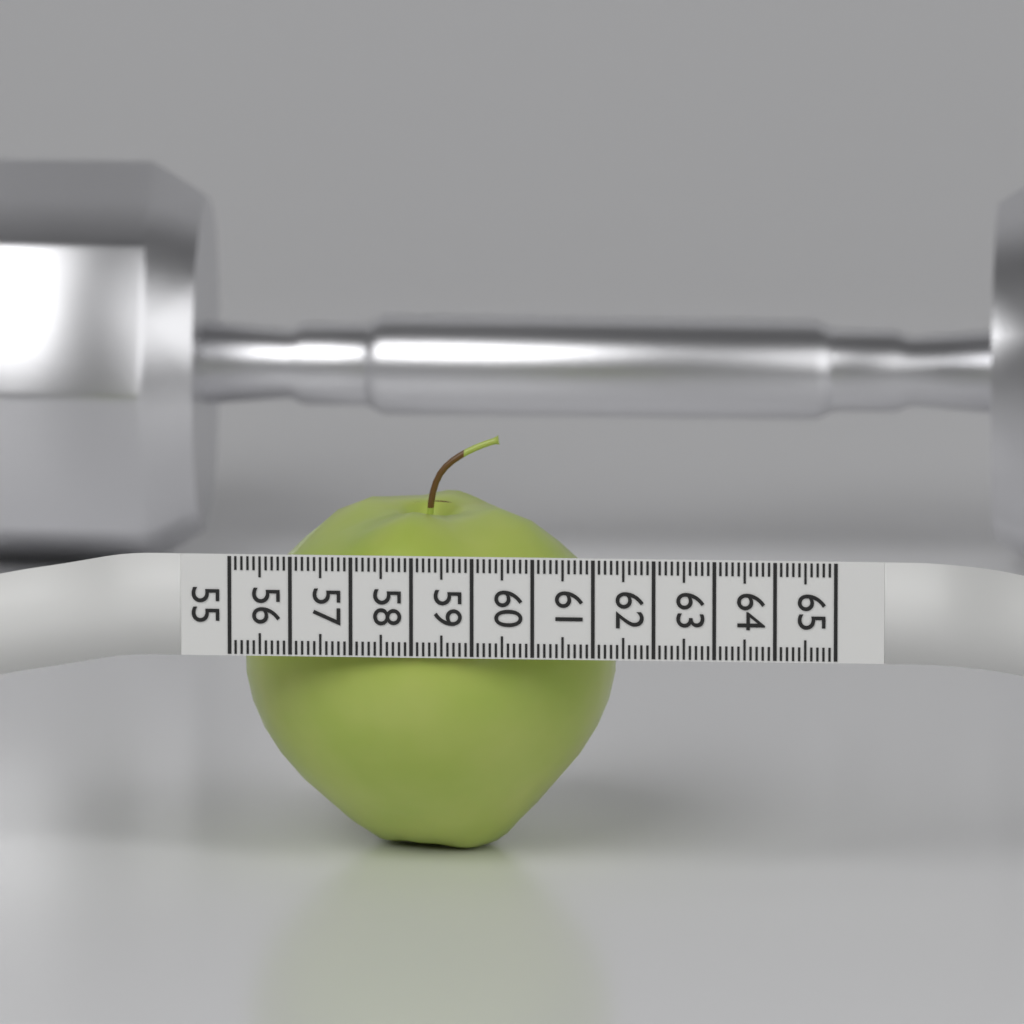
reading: 61.2 (no unit)
